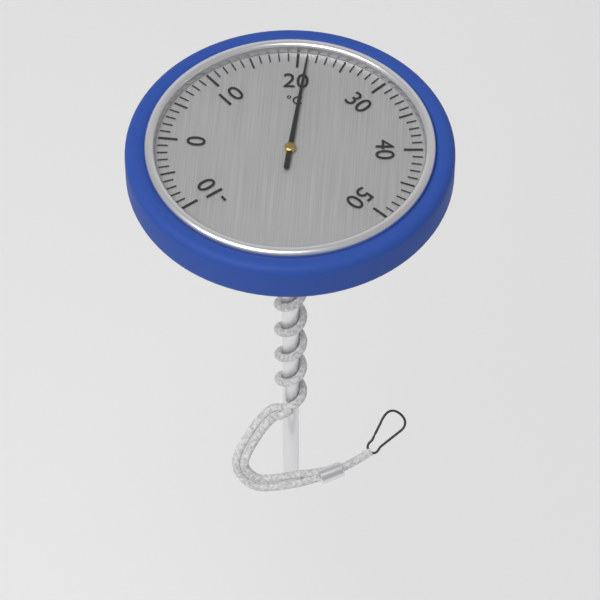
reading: 21 °C
